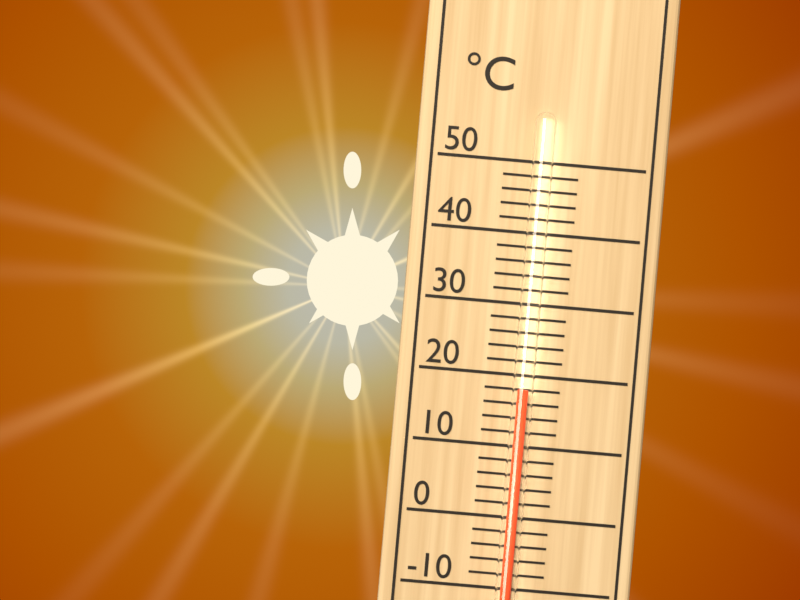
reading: 18 °C
